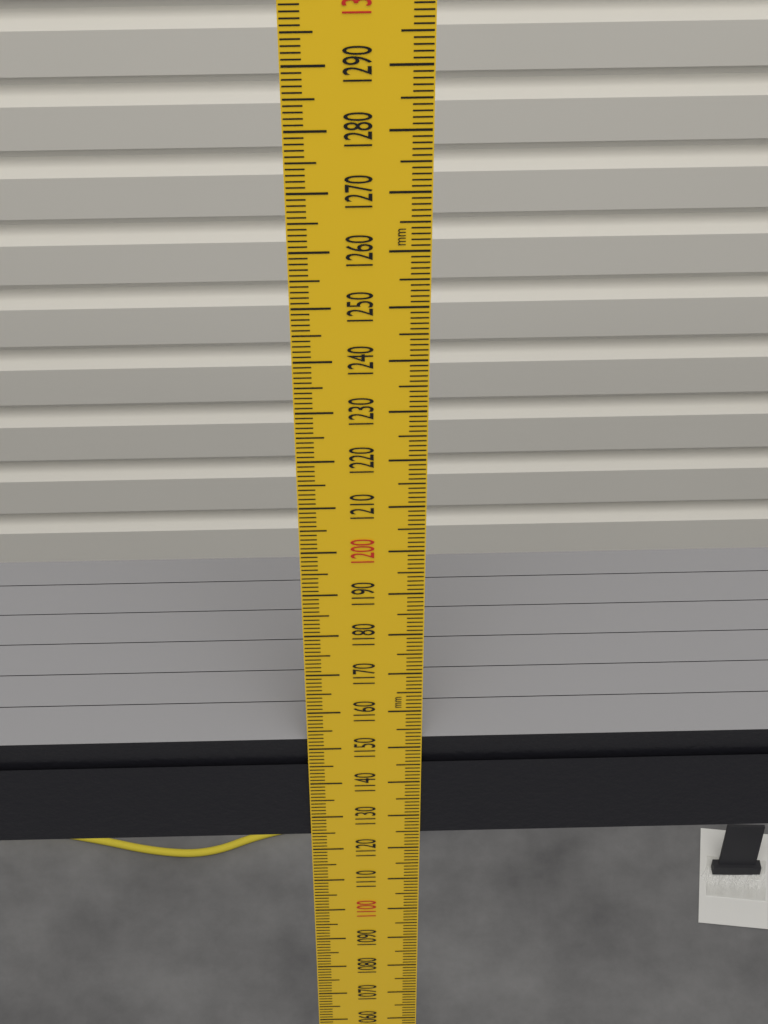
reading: 1152 mm
